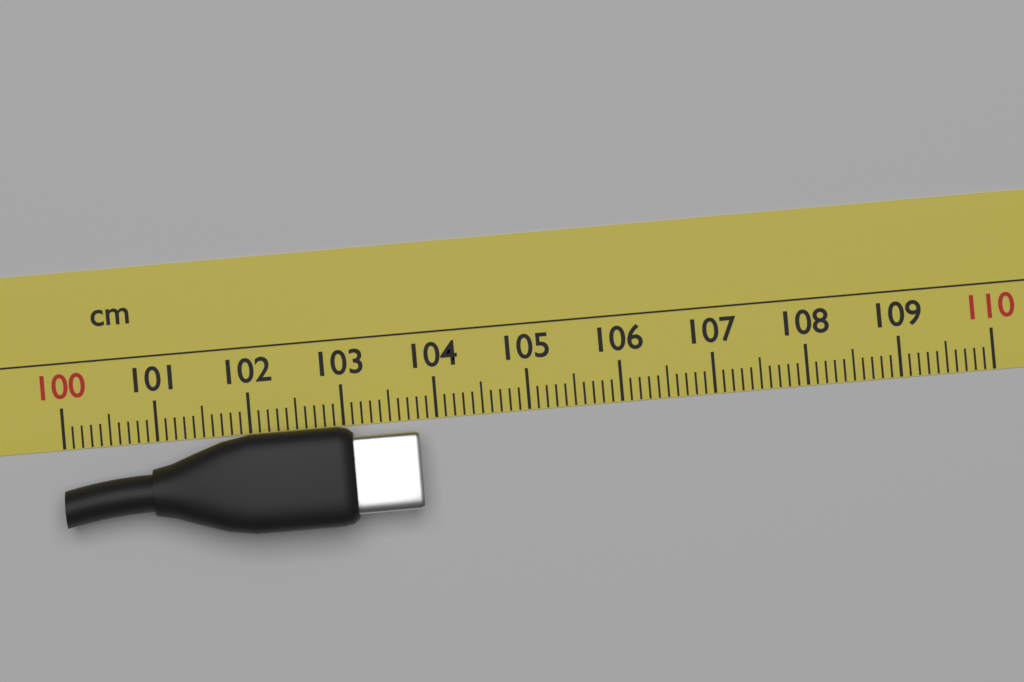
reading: 103.8 cm
